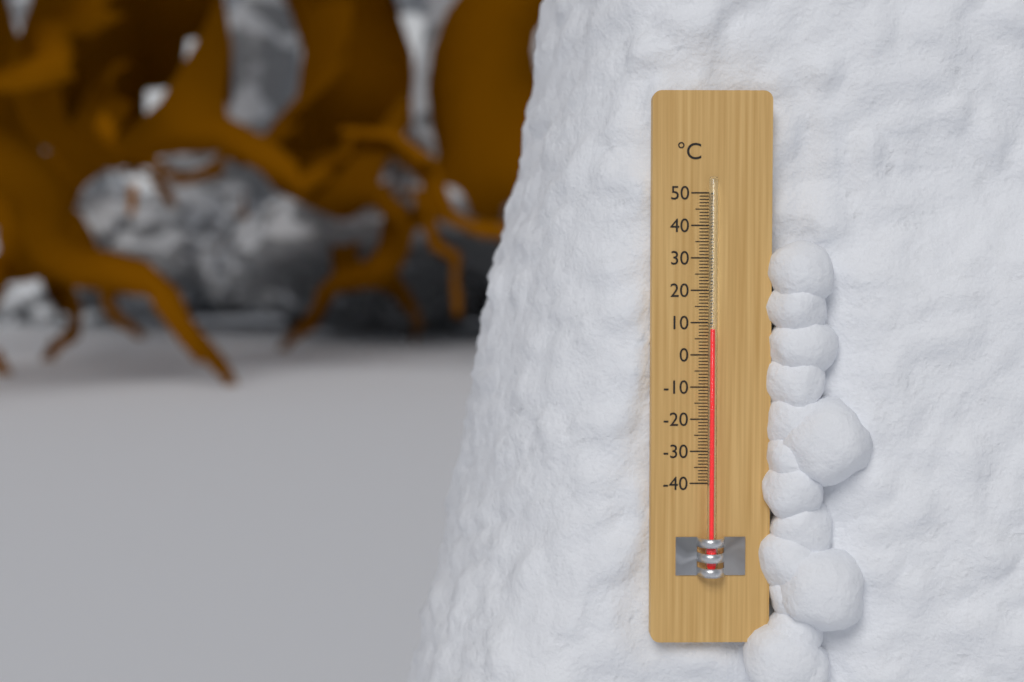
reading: 8 °C
